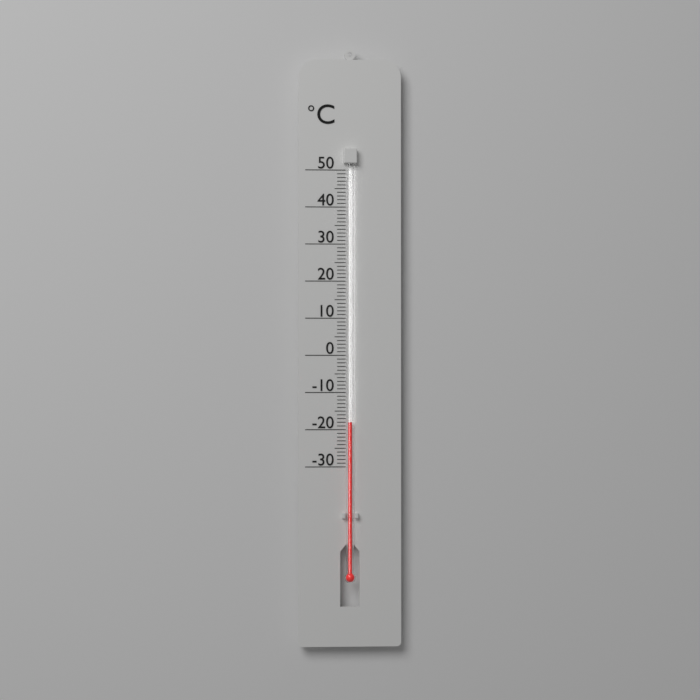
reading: -18 °C
